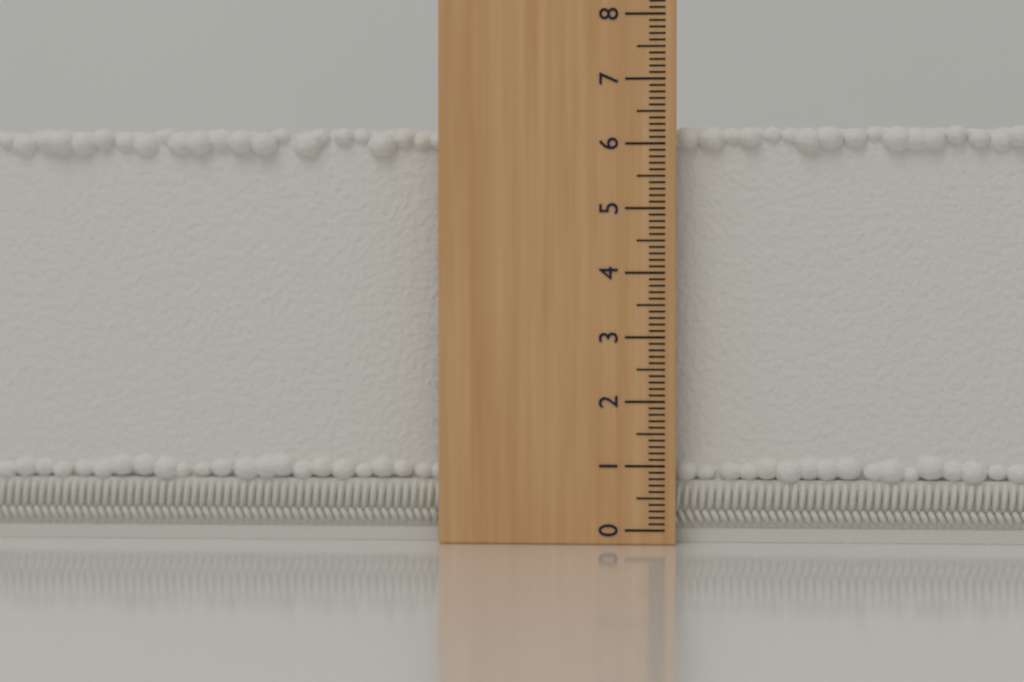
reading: 6.3 (no unit)
